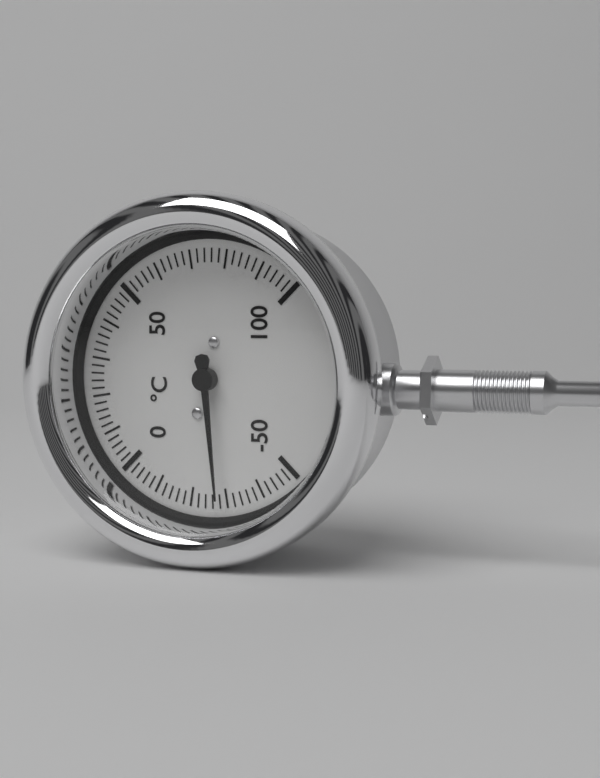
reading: -28 °C
